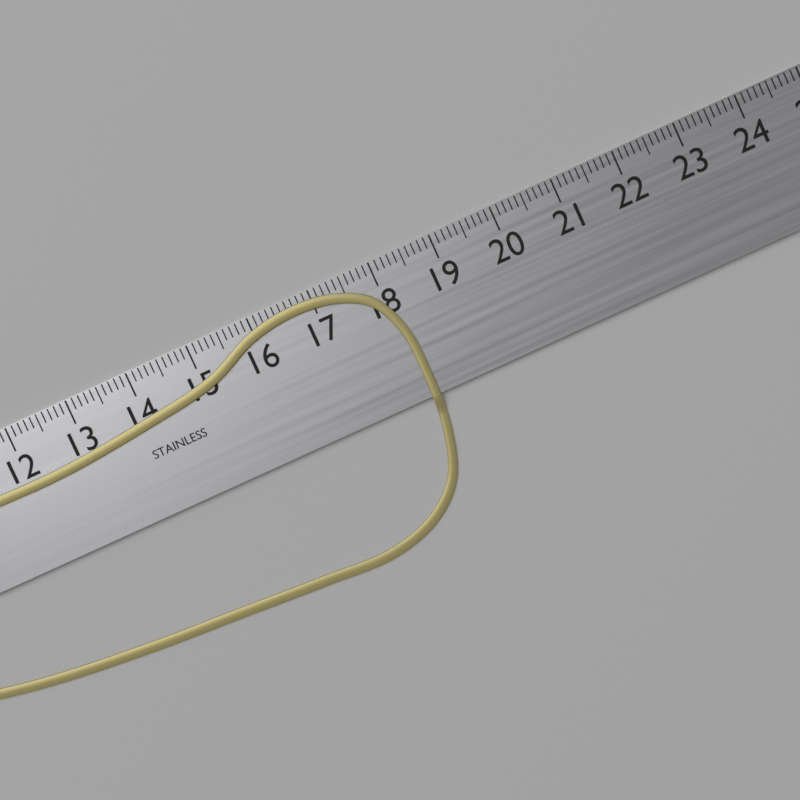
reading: 18.2 cm
